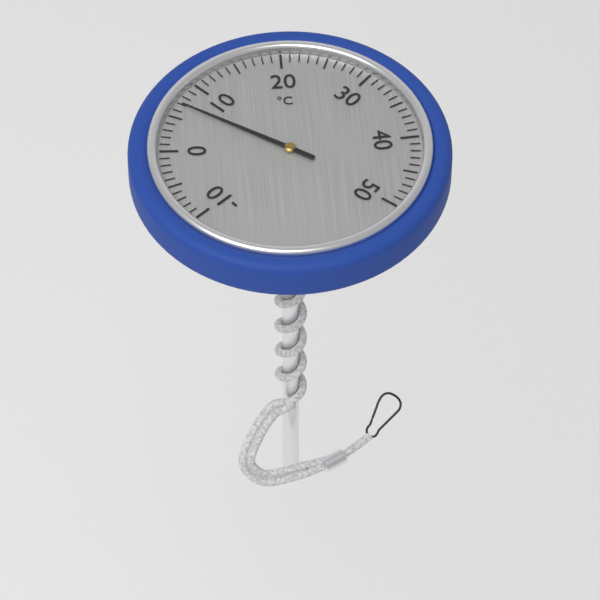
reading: 7 °C
